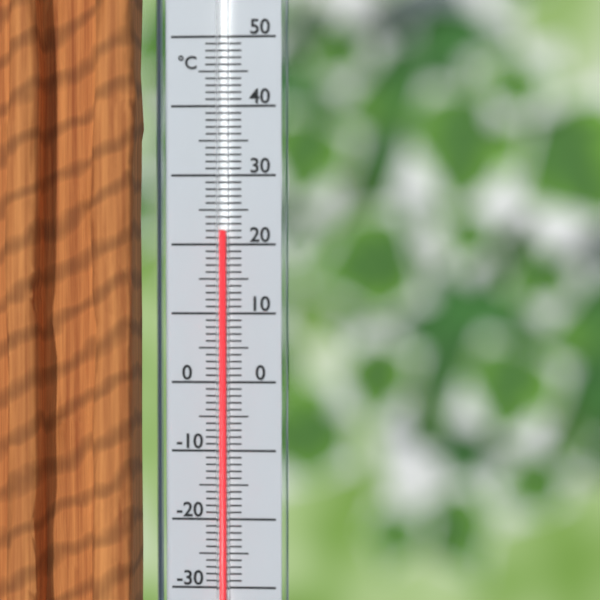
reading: 22 °C
